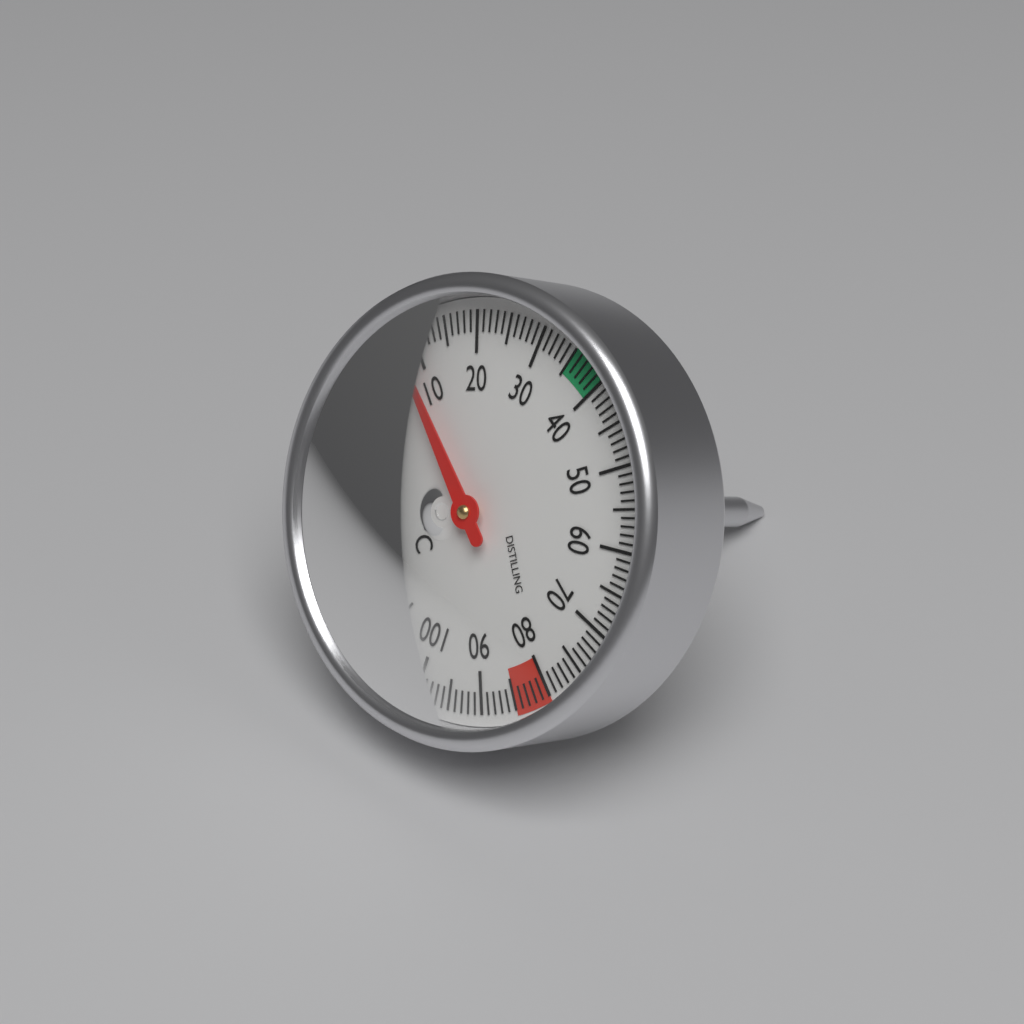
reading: 8 °C
